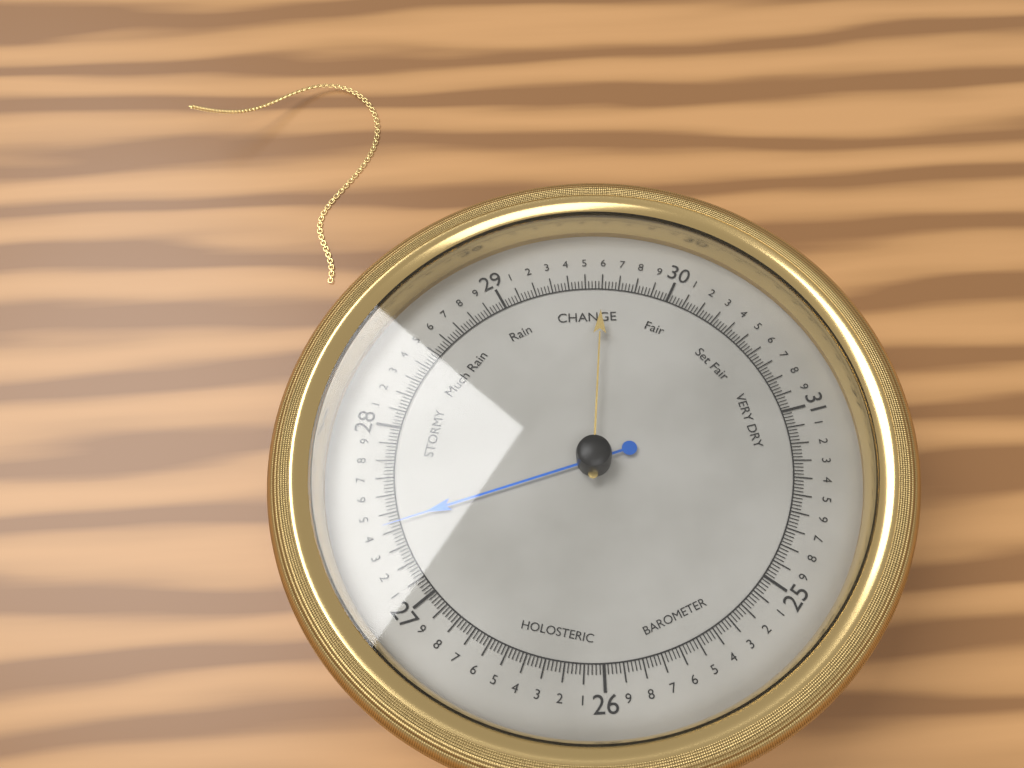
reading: 27.44 (no unit)
